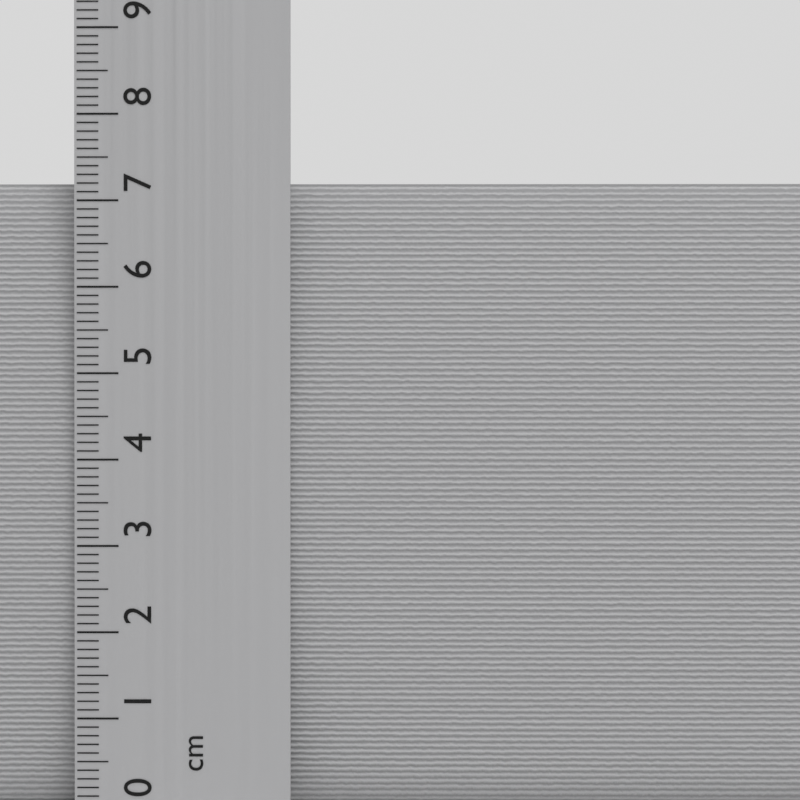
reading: 7.2 cm
